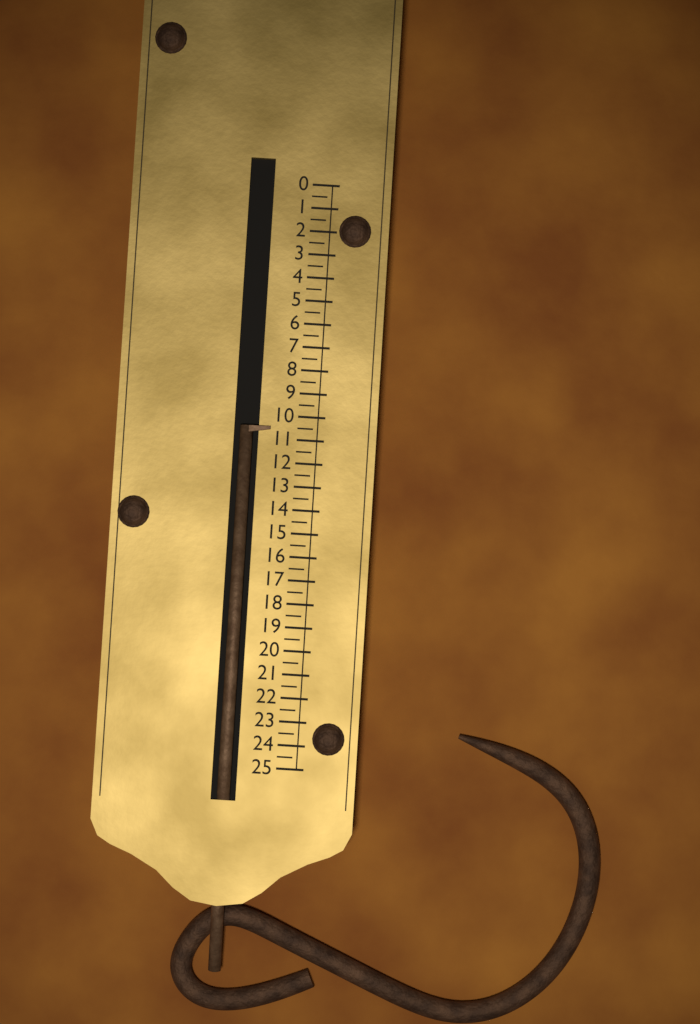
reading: 10.5 (no unit)
